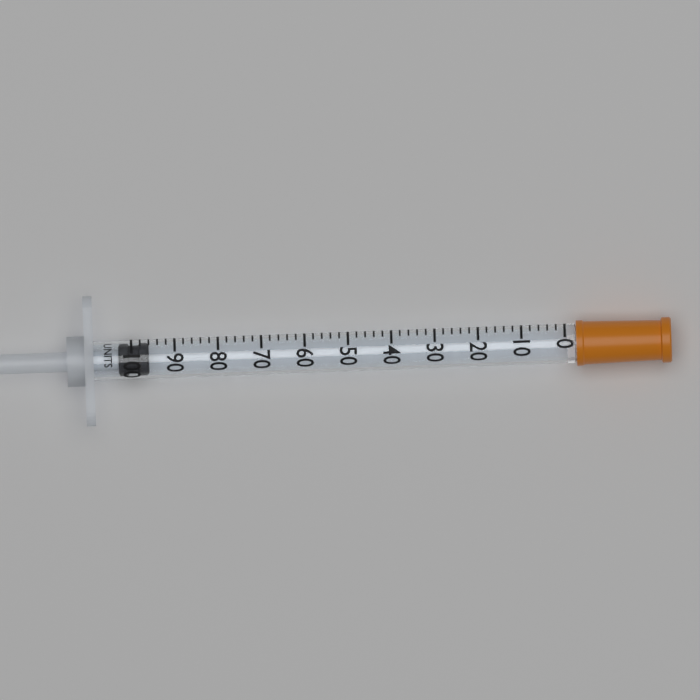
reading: 96 units
